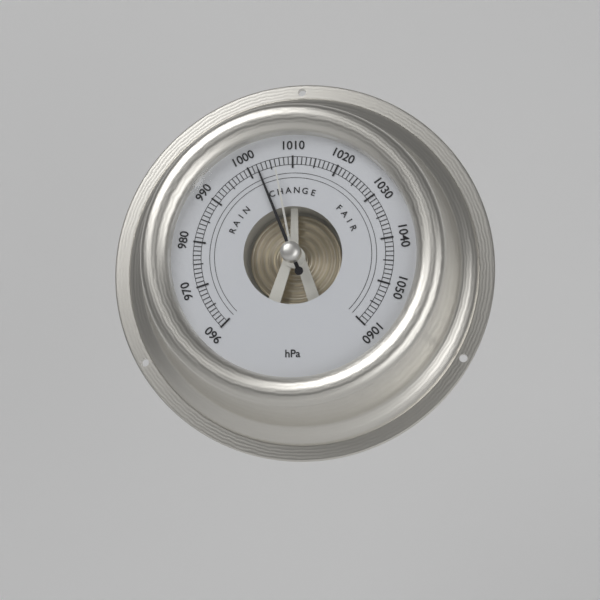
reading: 1002 hPa
